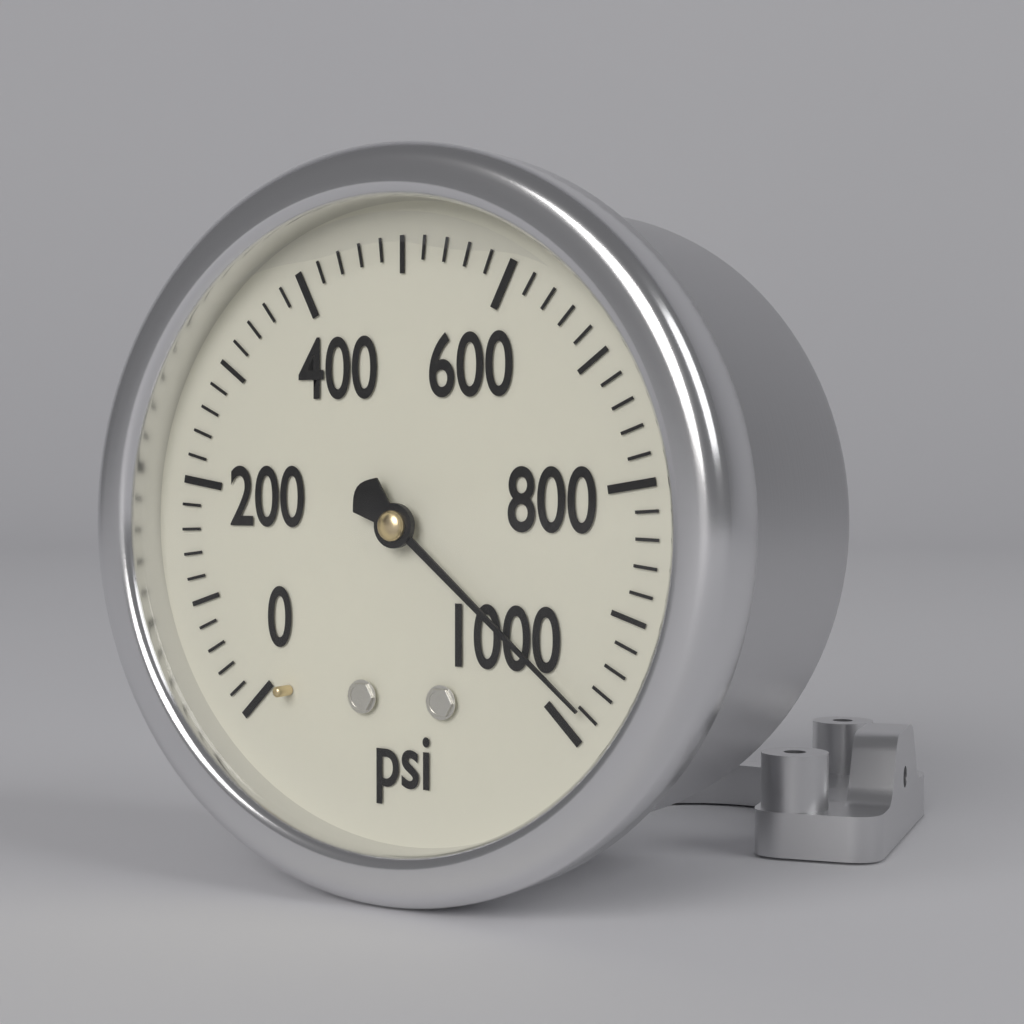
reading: 980 psi
